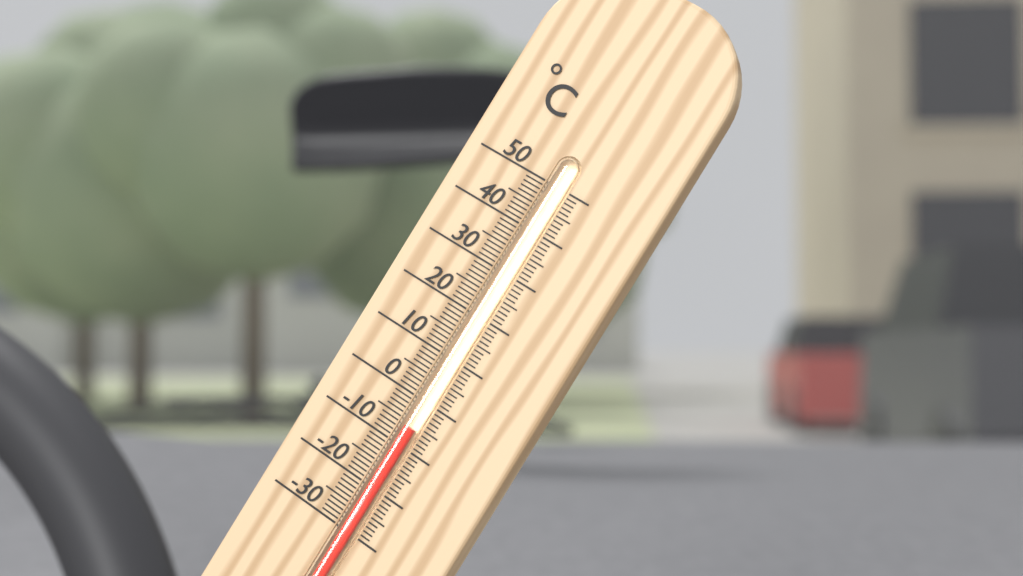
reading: -6 °C
